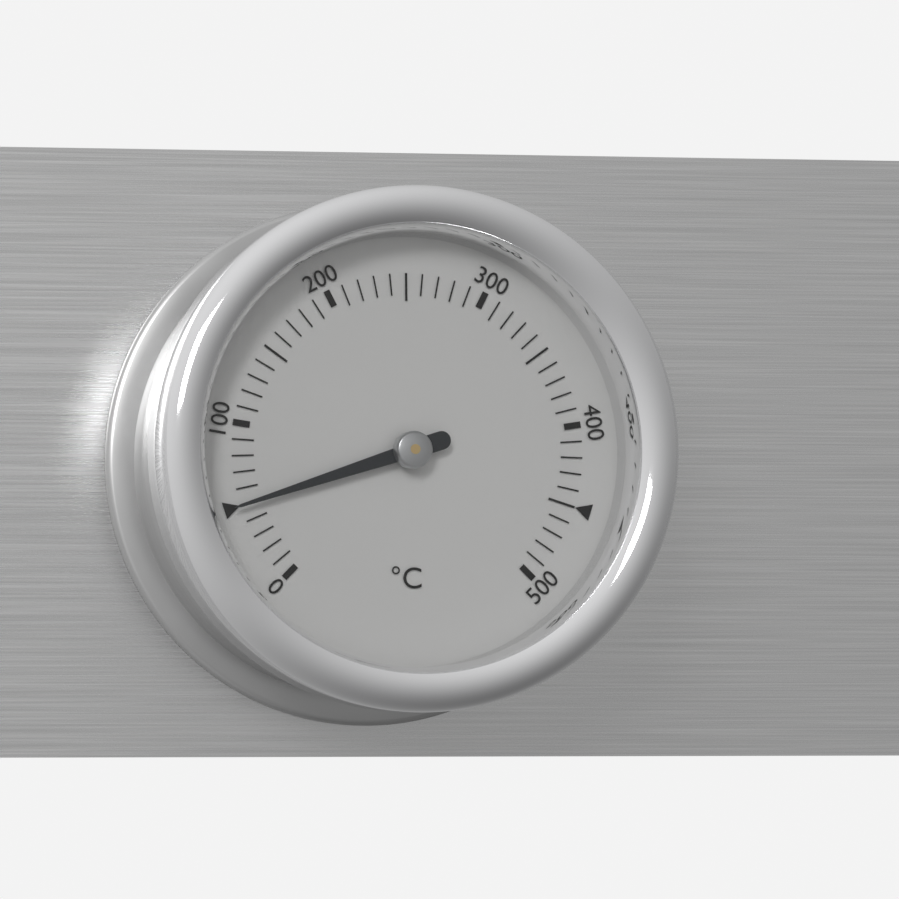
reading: 50 °C
